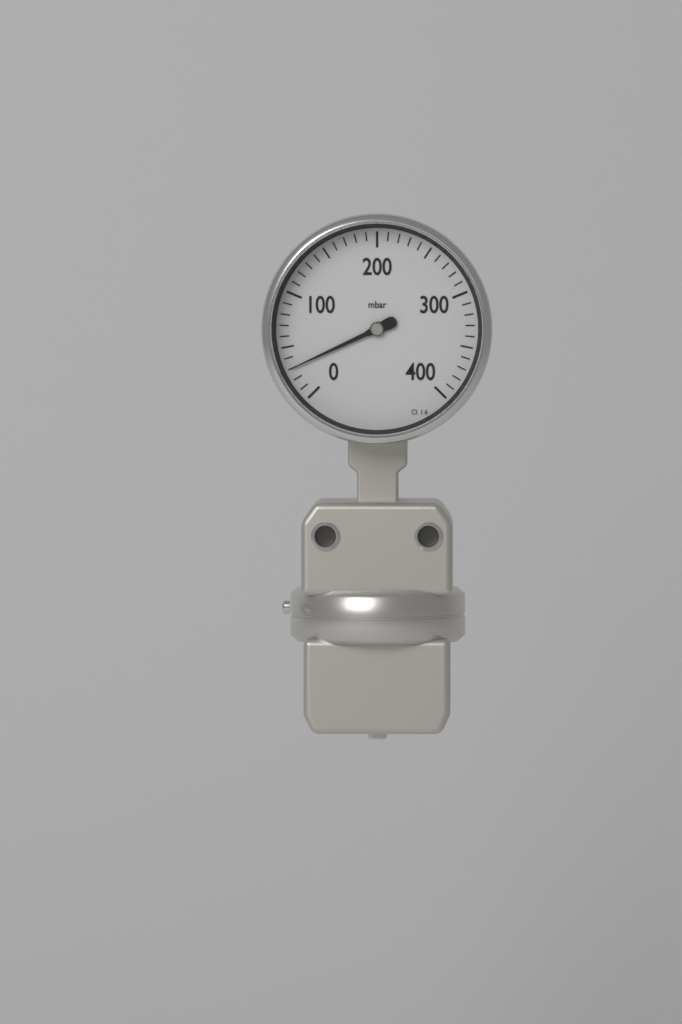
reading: 30 mbar
